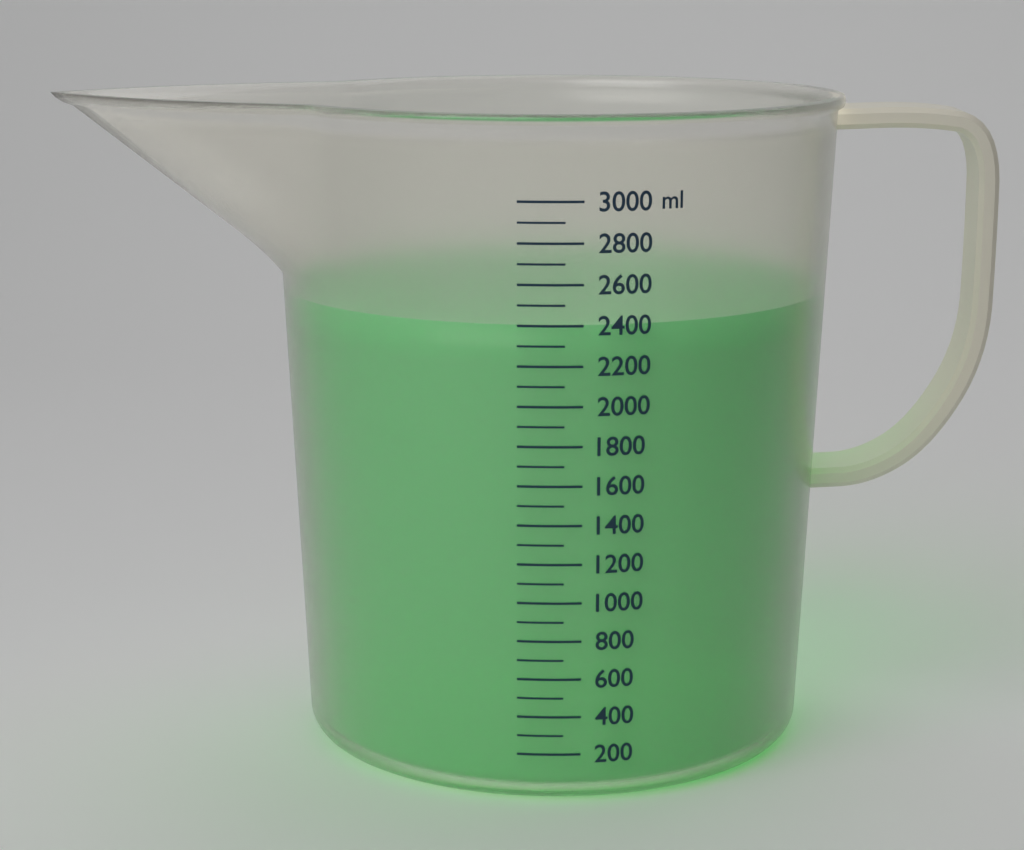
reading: 2400 ml
